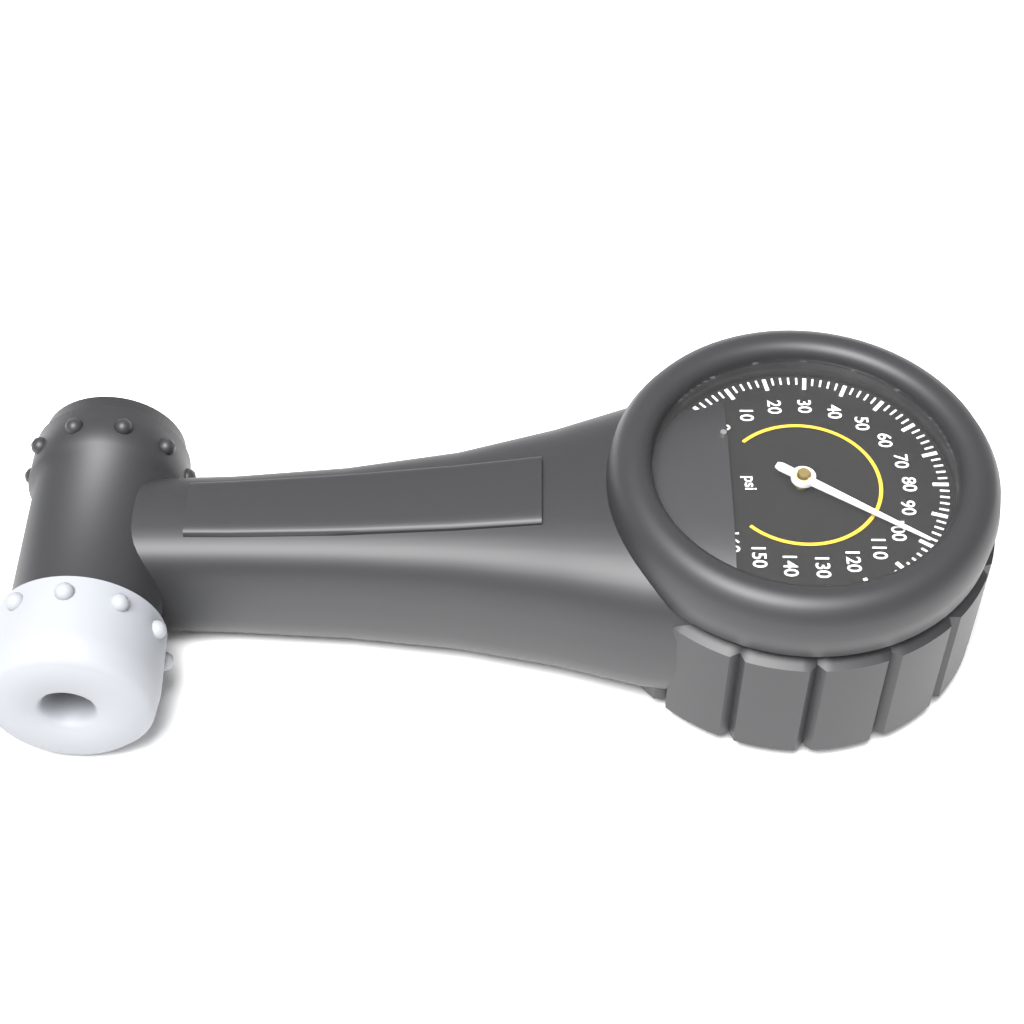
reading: 100 psi
